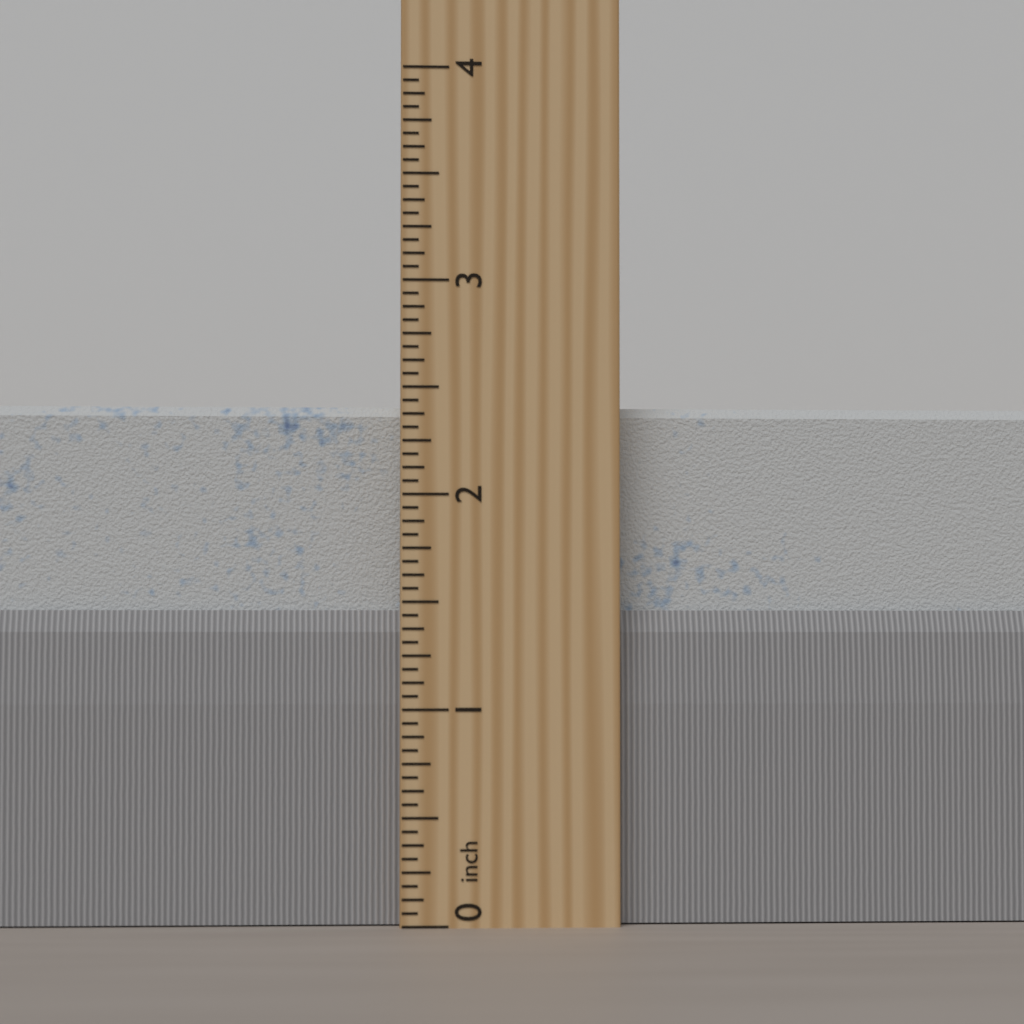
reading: 2.4375 inch
